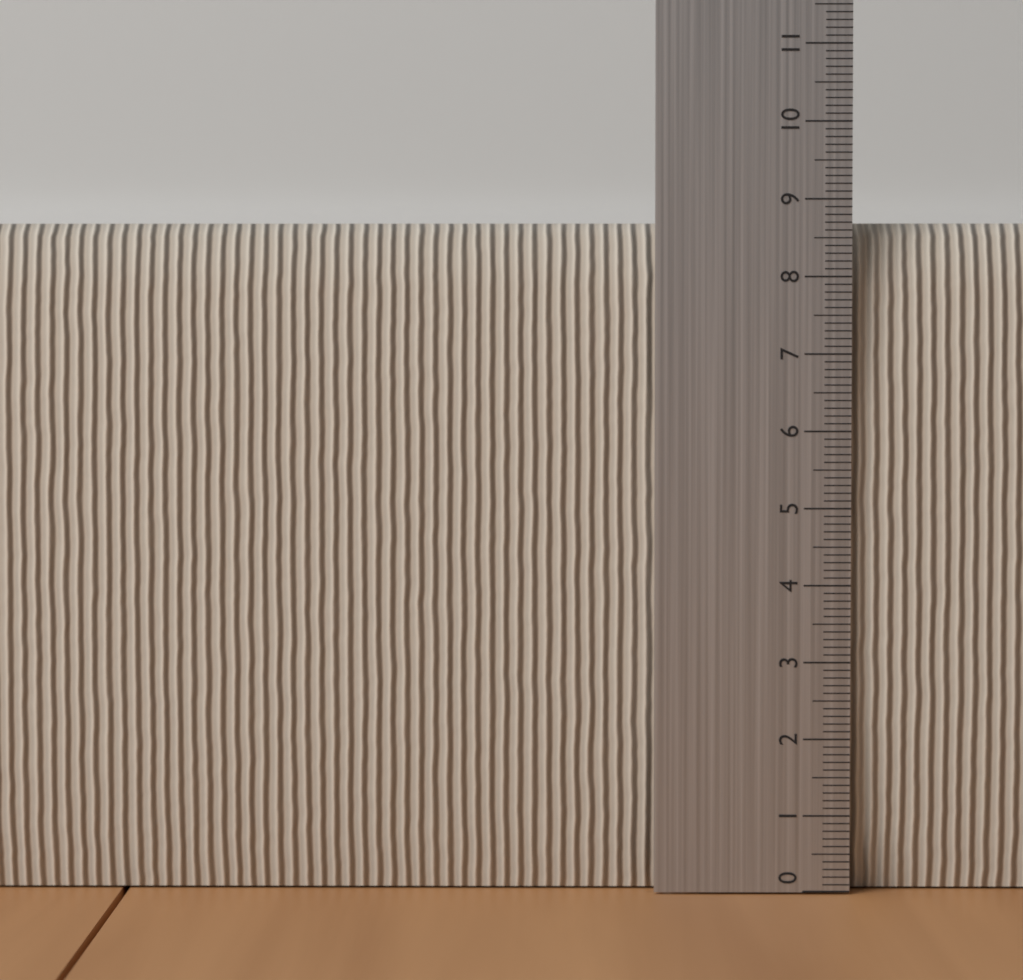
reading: 8.7 (no unit)
